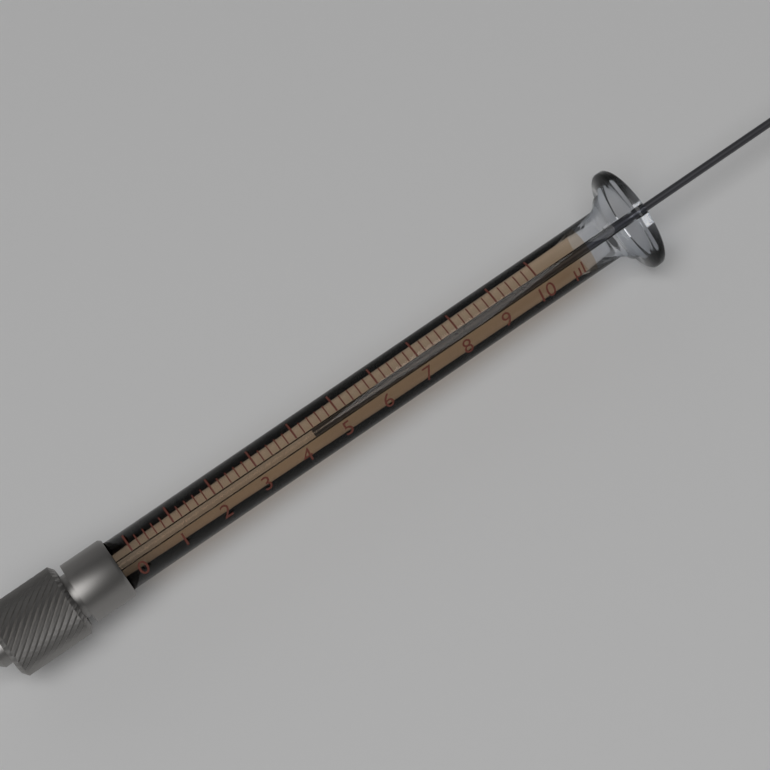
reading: 4.4 µl
